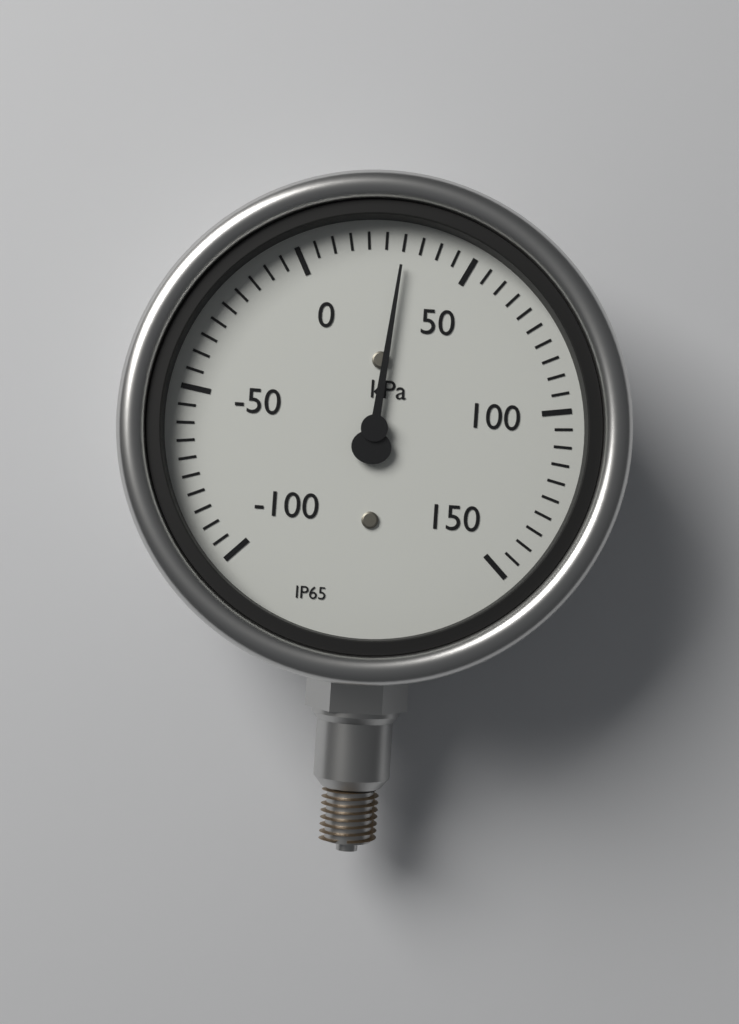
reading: 30 kPa
